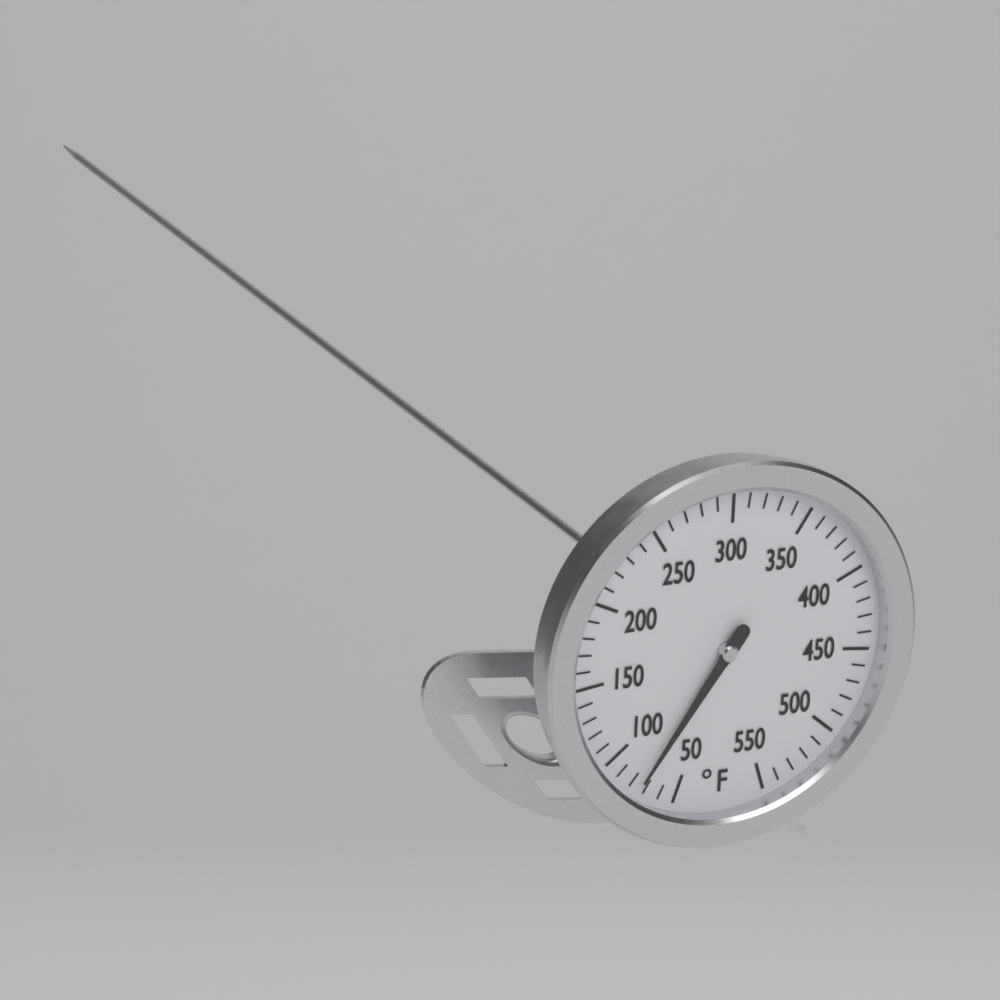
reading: 75 °F
